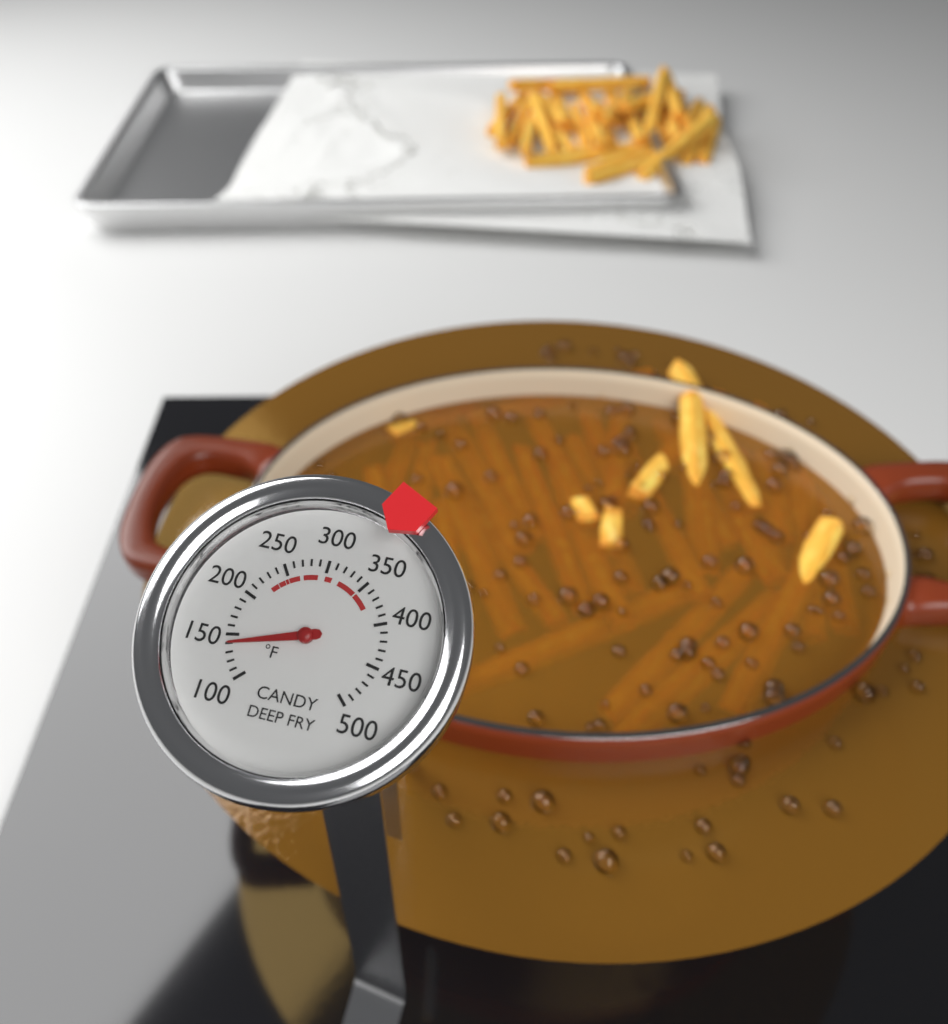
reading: 140 °F
